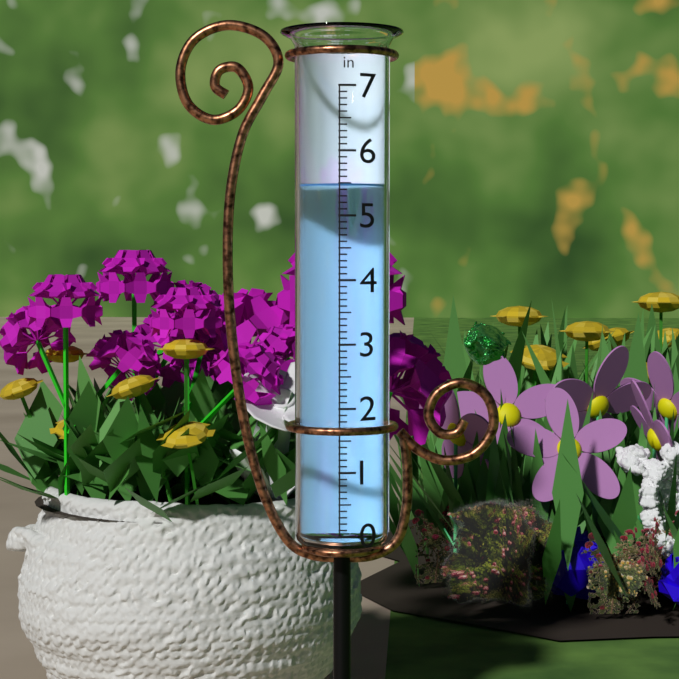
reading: 5.5 in
